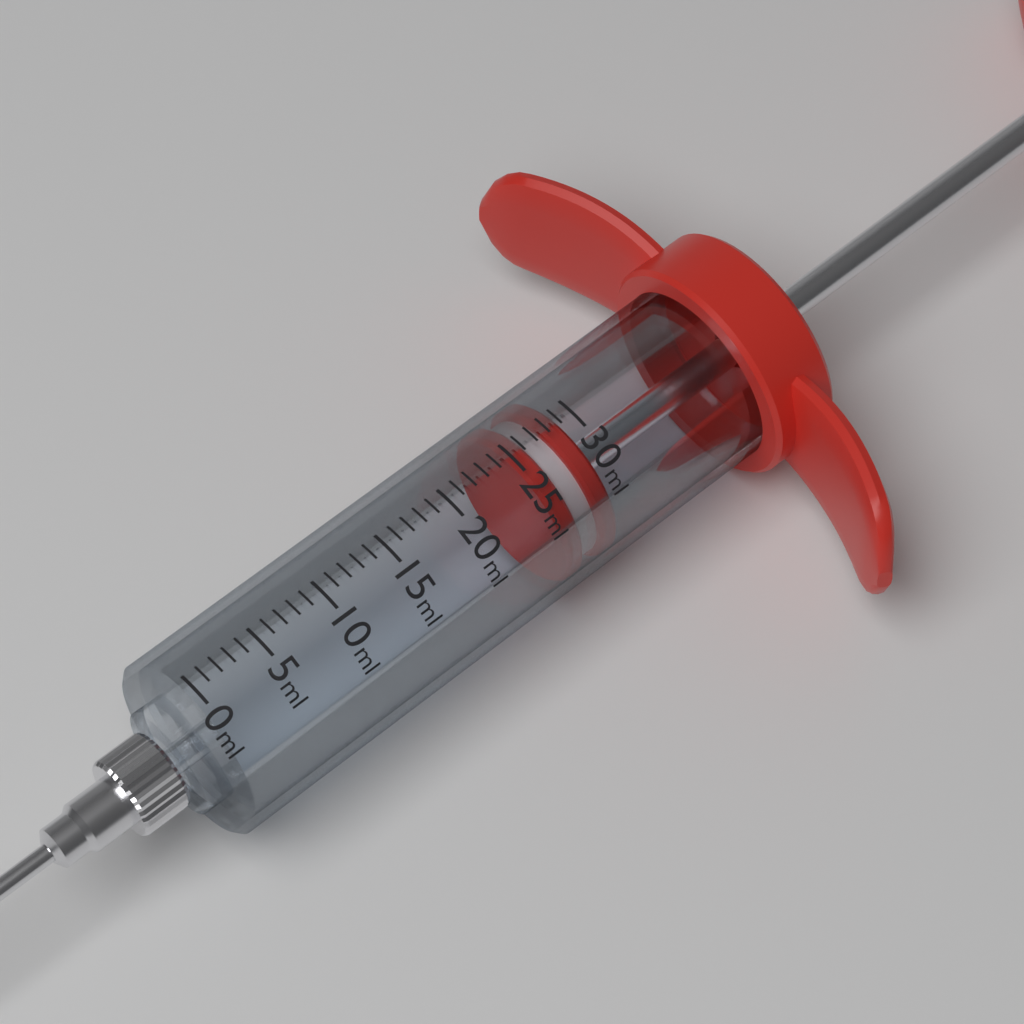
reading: 25 ml
